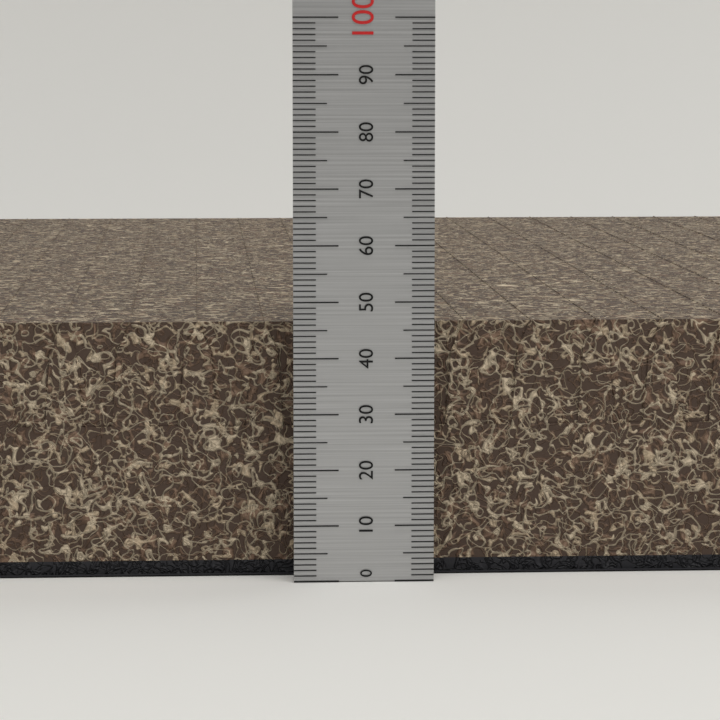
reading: 46 (no unit)
